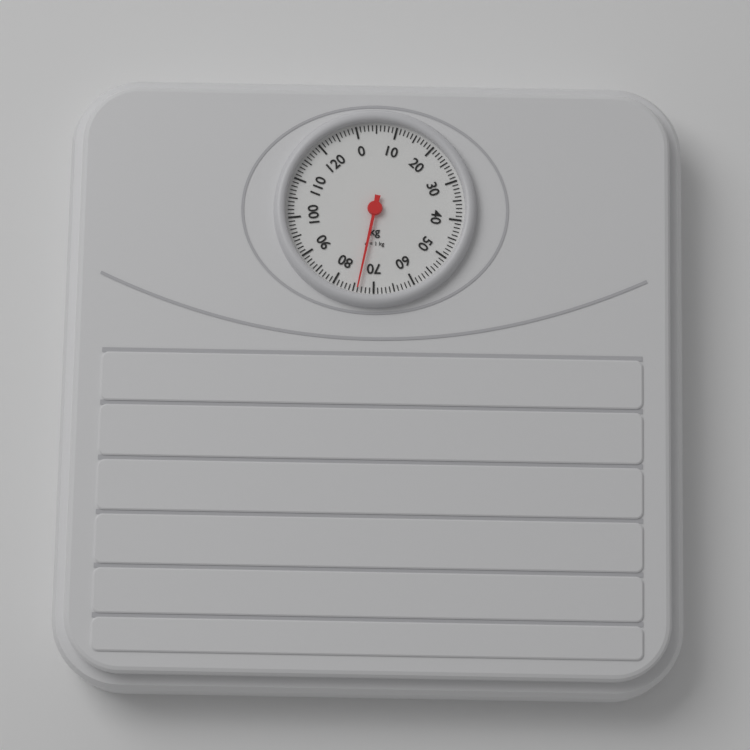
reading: 74 kg
